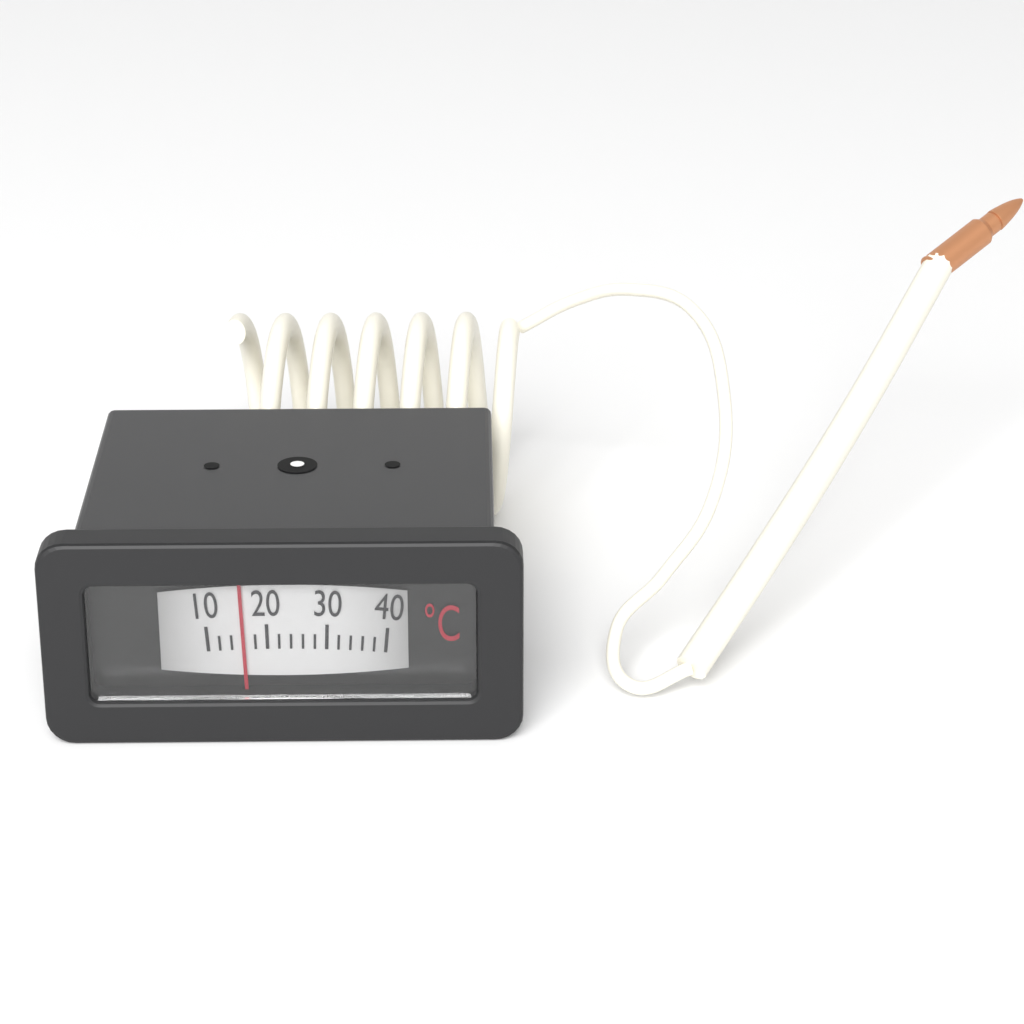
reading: 16 °C
